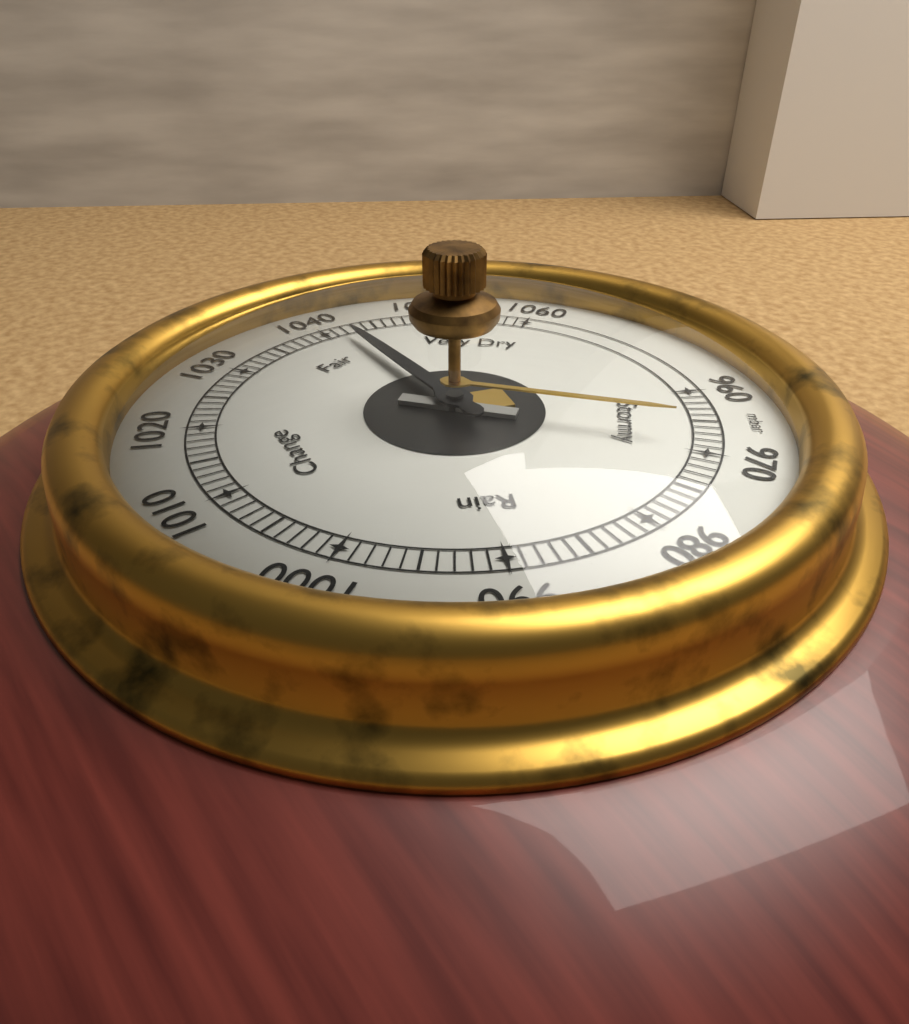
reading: 1042 mbar
